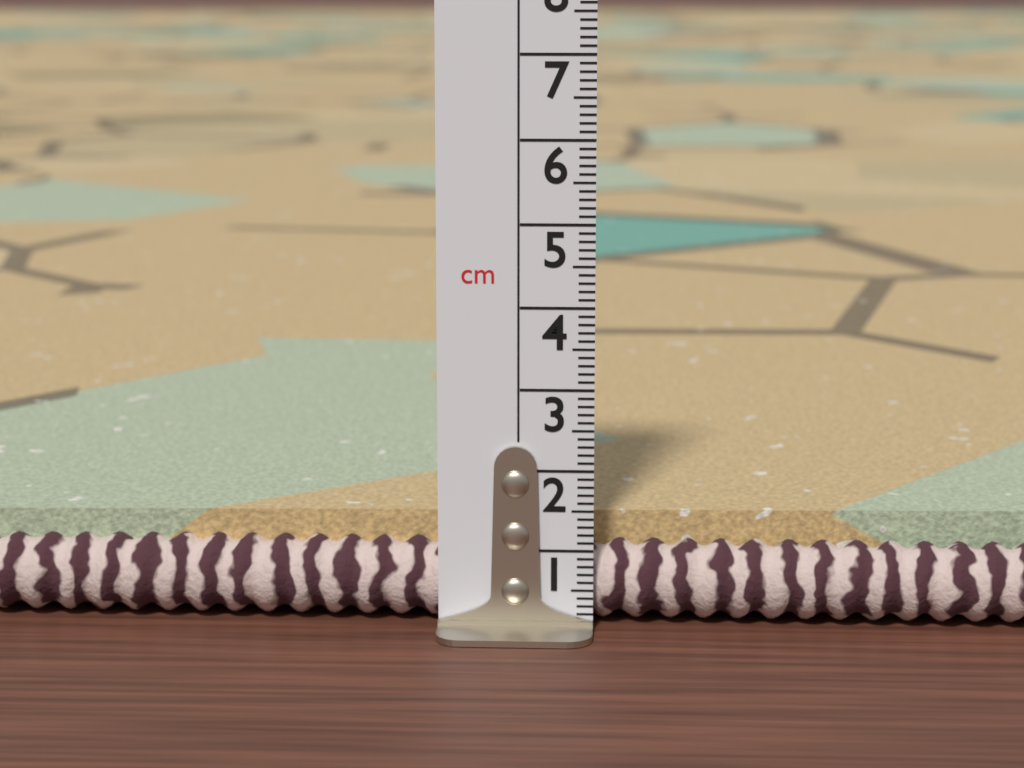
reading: 1.3 cm
